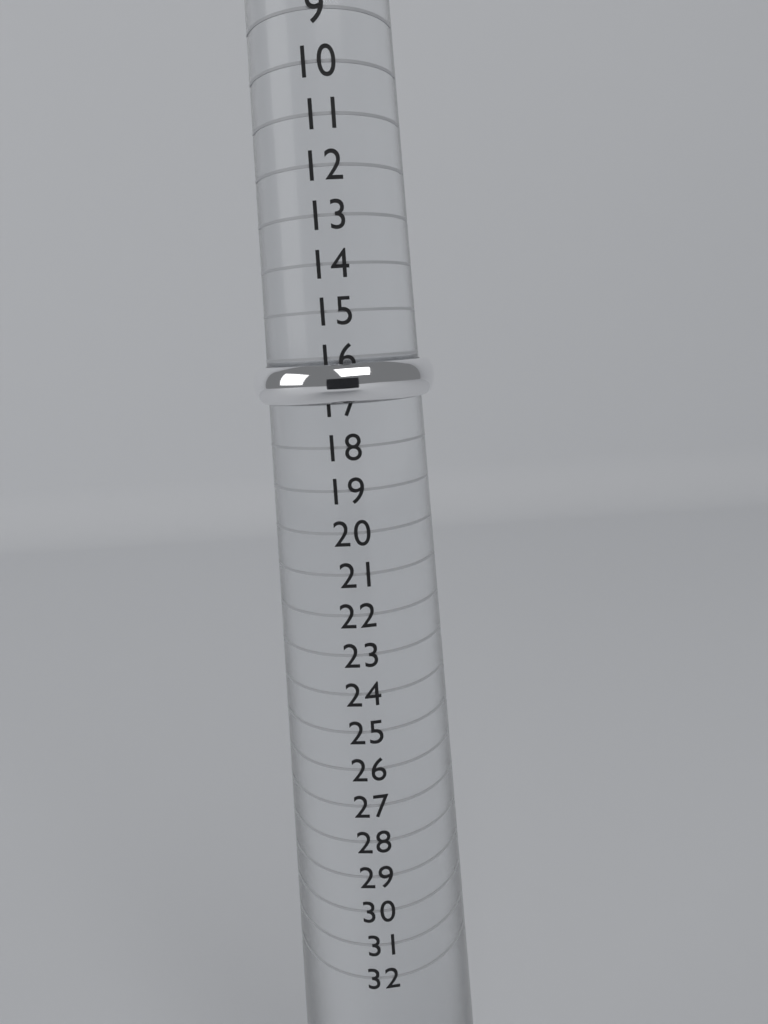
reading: 17 (no unit)
